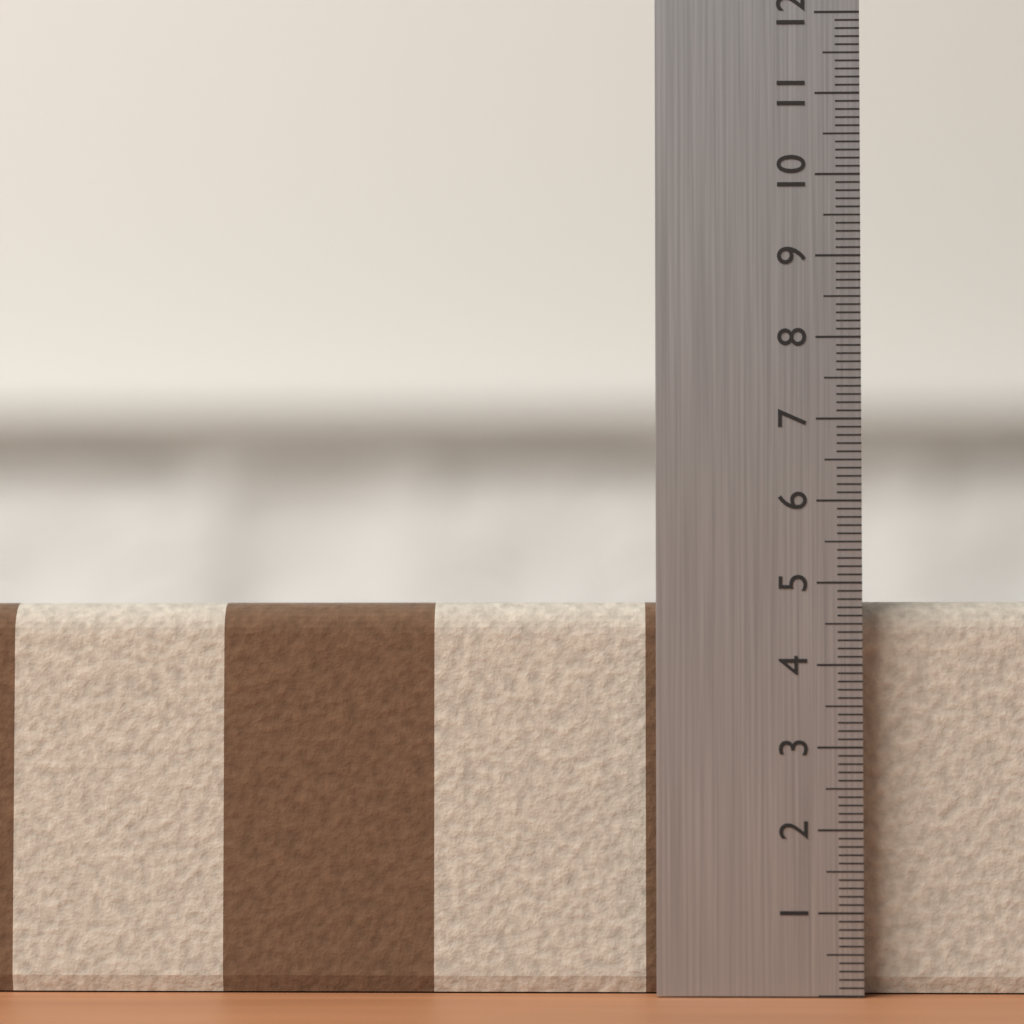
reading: 4.8 (no unit)
